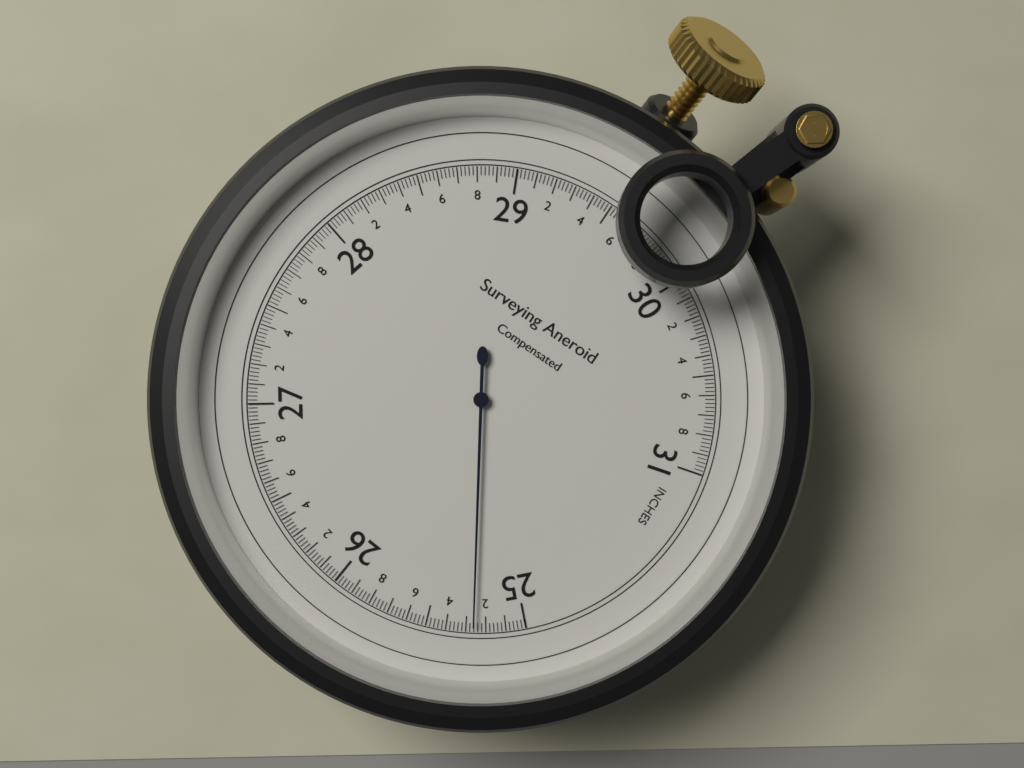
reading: 25.26 inches
